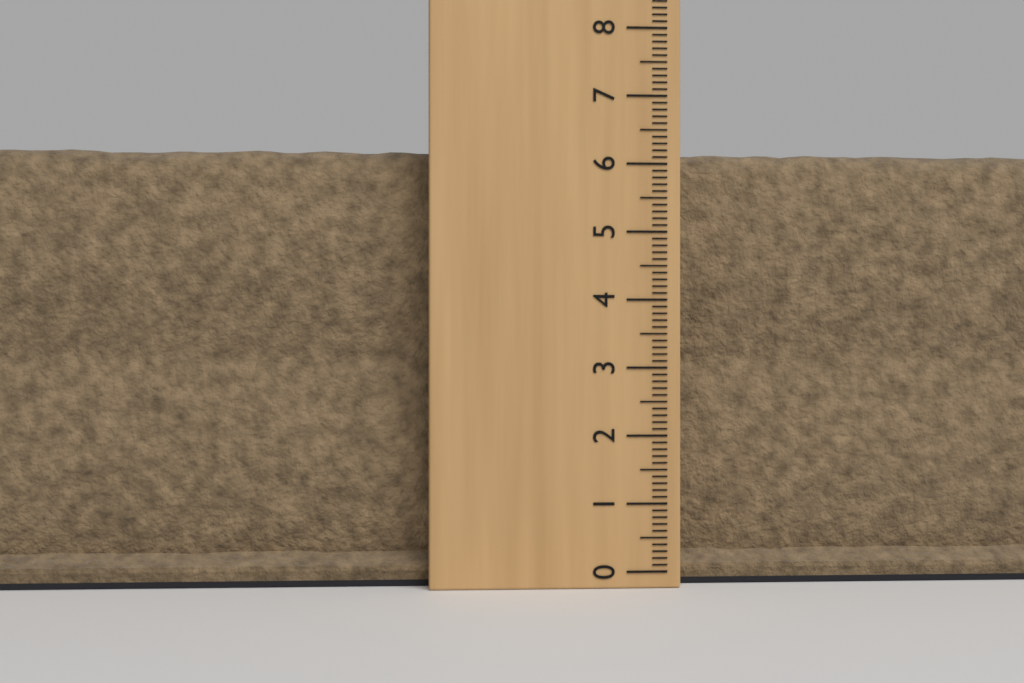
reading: 6.3 (no unit)
